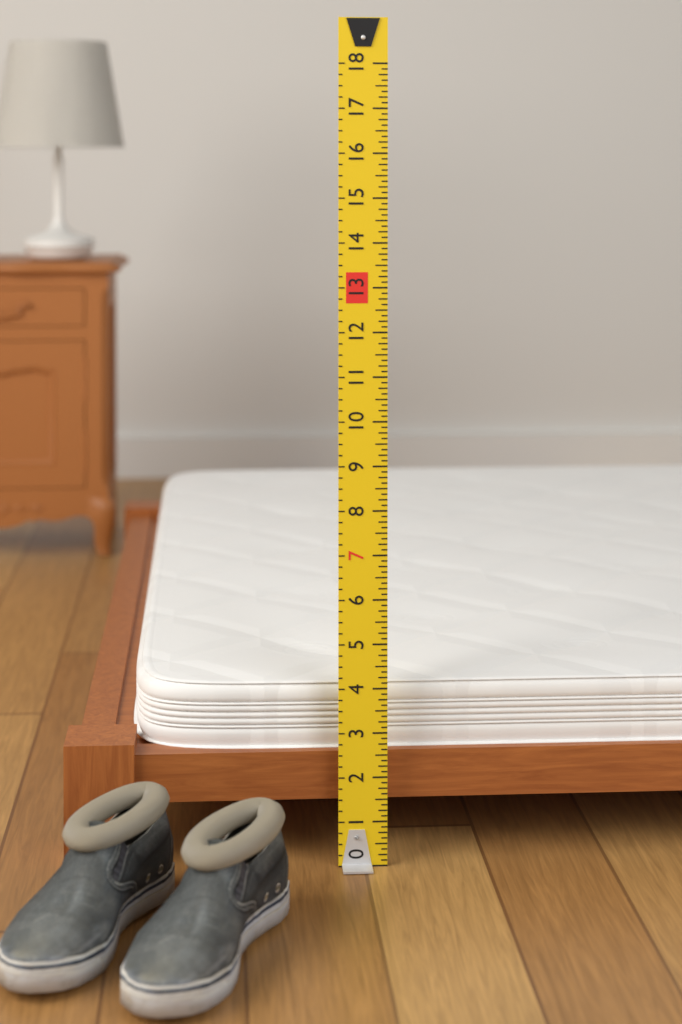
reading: 4.000 (no unit)
